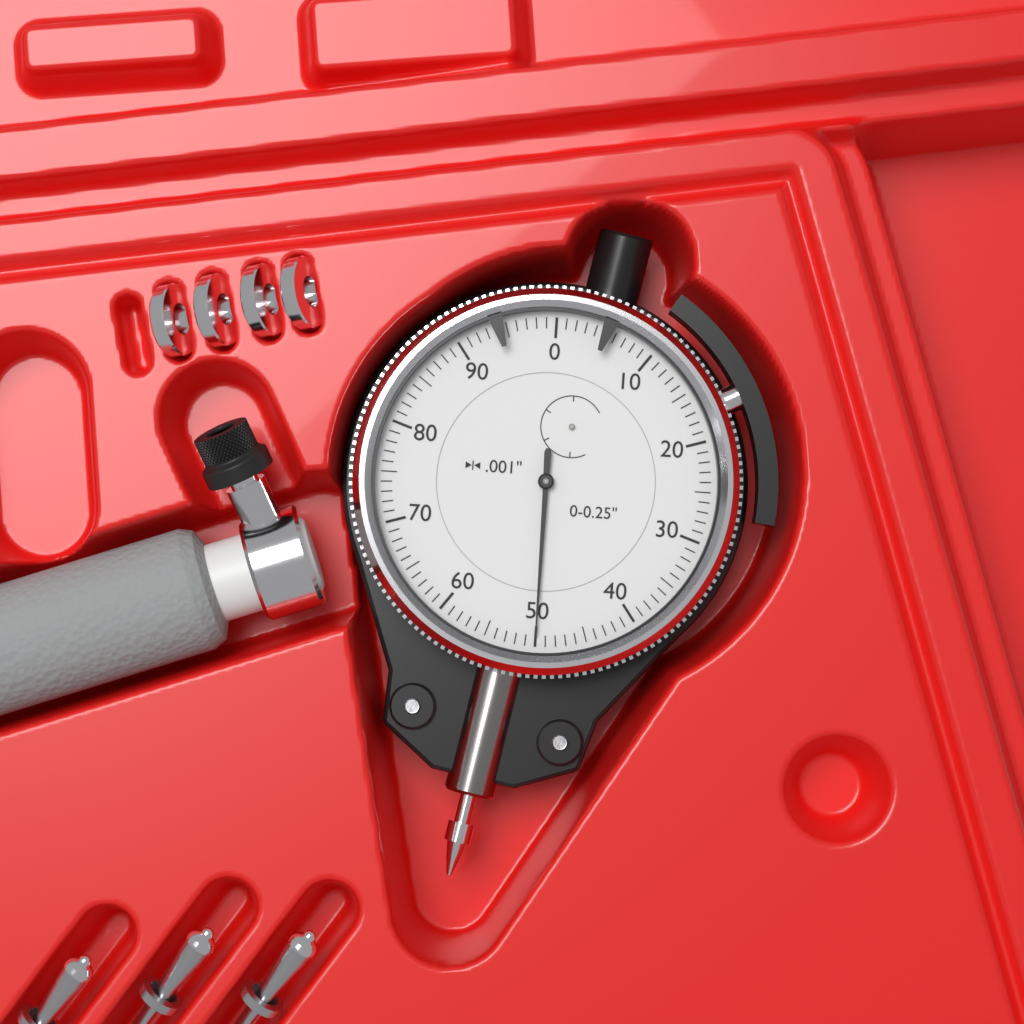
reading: 0.050 in
